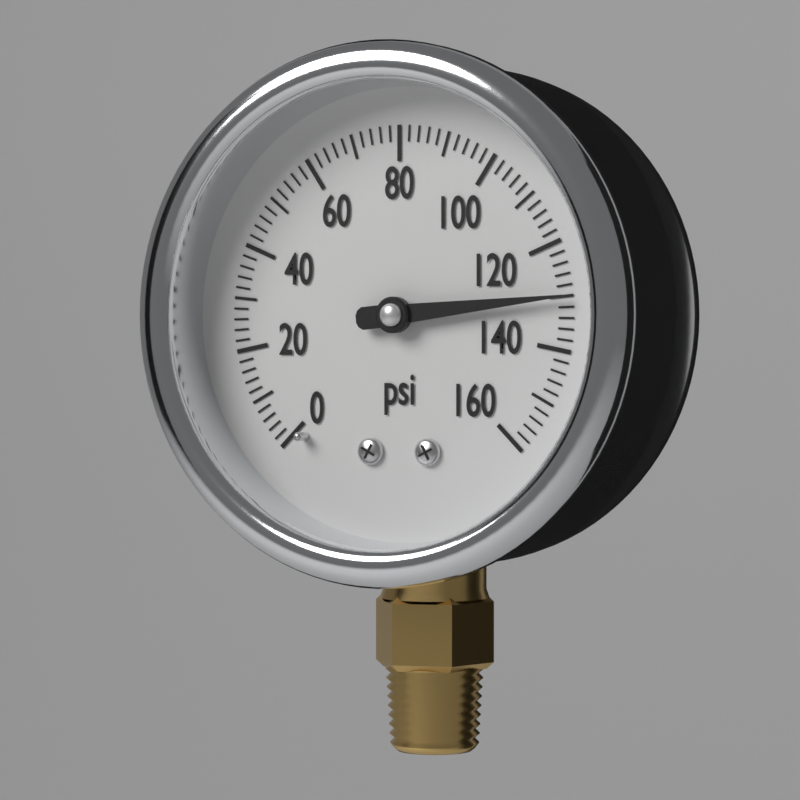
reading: 130 psi
